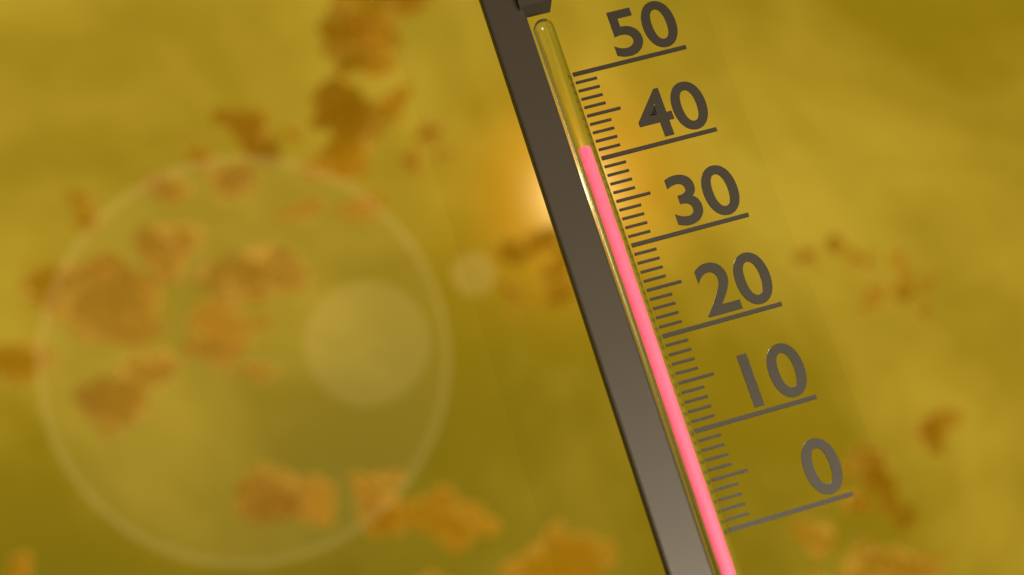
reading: 41 (no unit)
